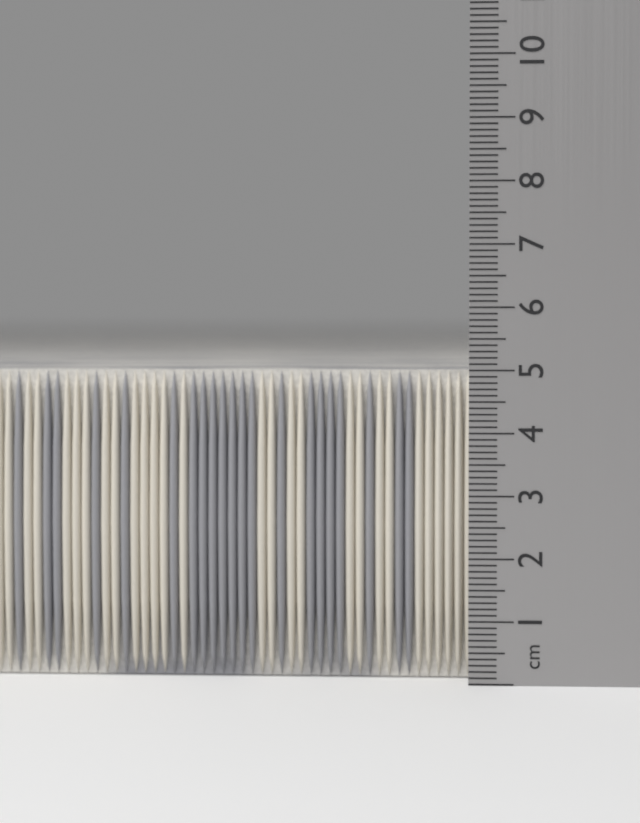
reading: 5.0 cm
